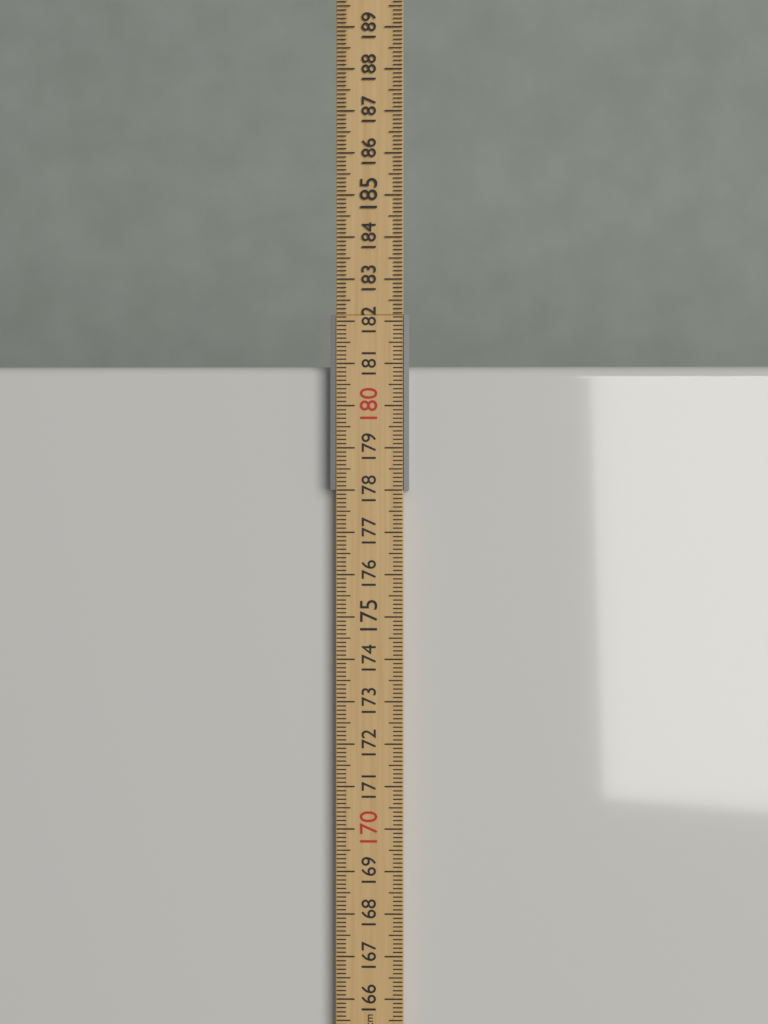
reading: 181.0 cm
